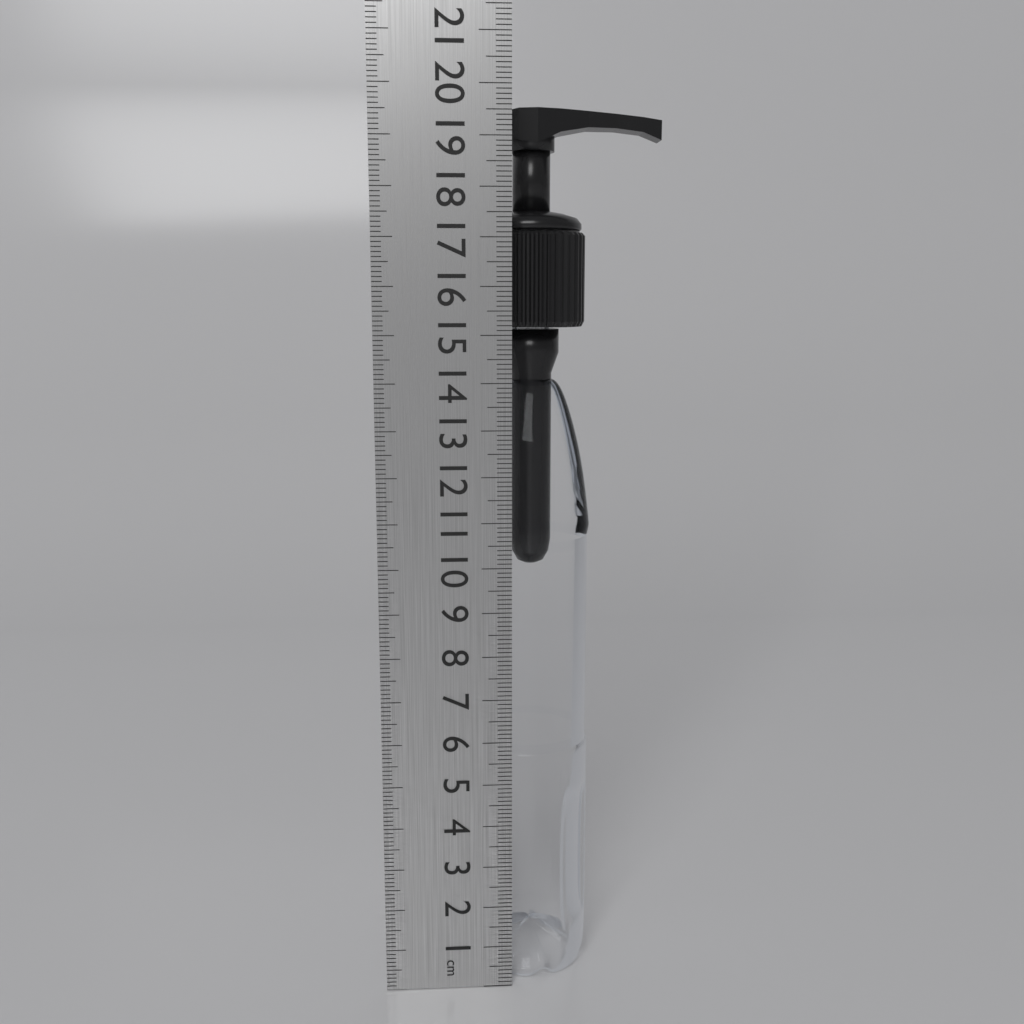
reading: 19.7 cm
